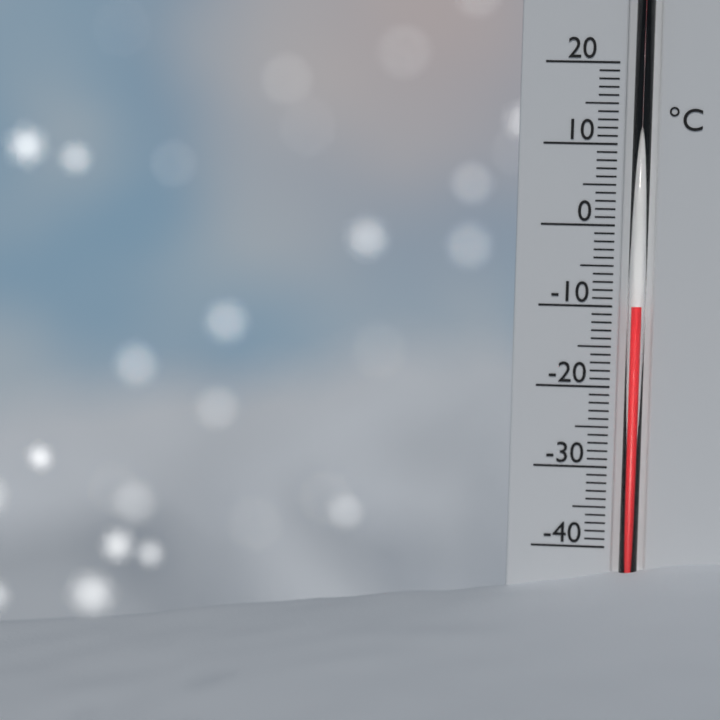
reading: -10 °C
